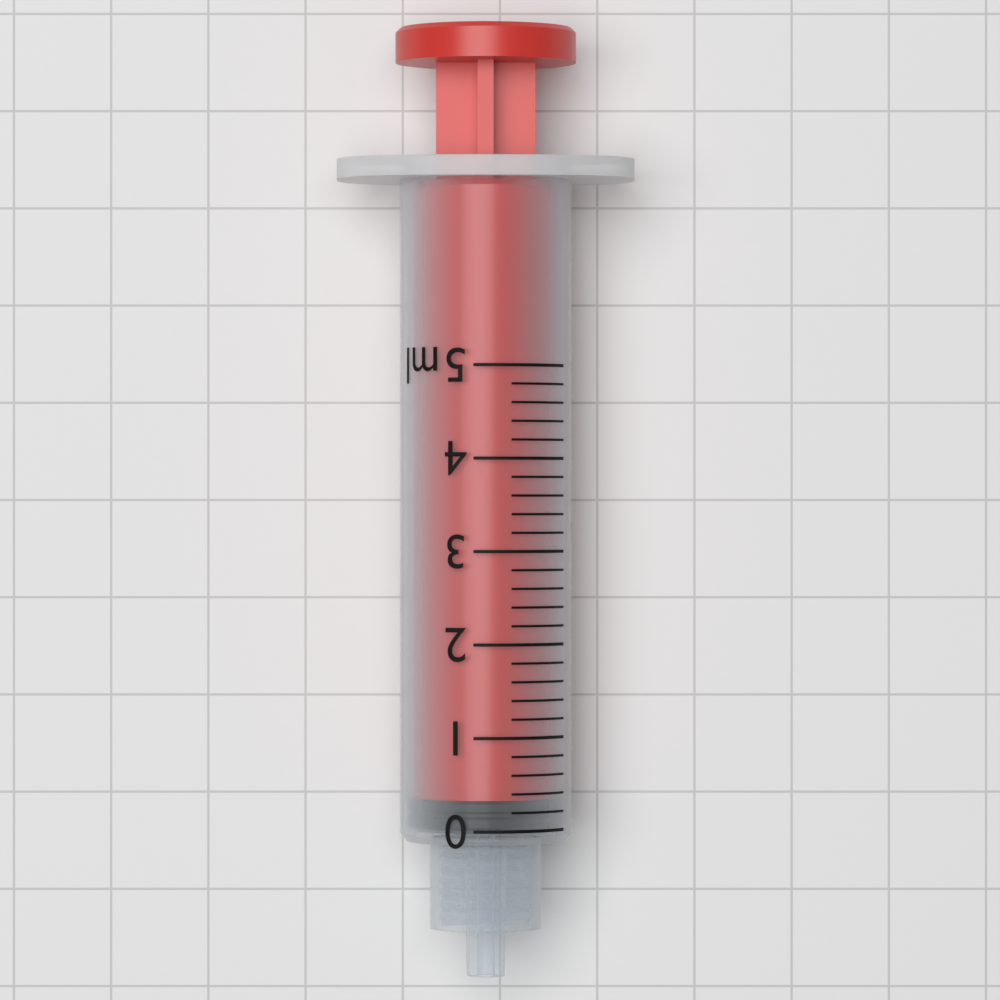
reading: 0.0 ml
